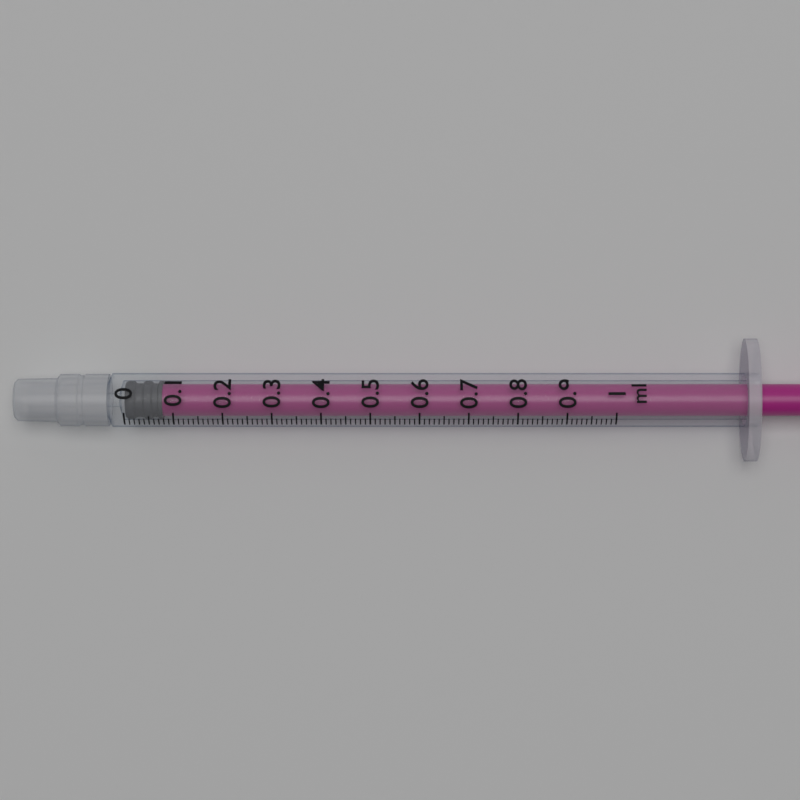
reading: 0.00 ml
